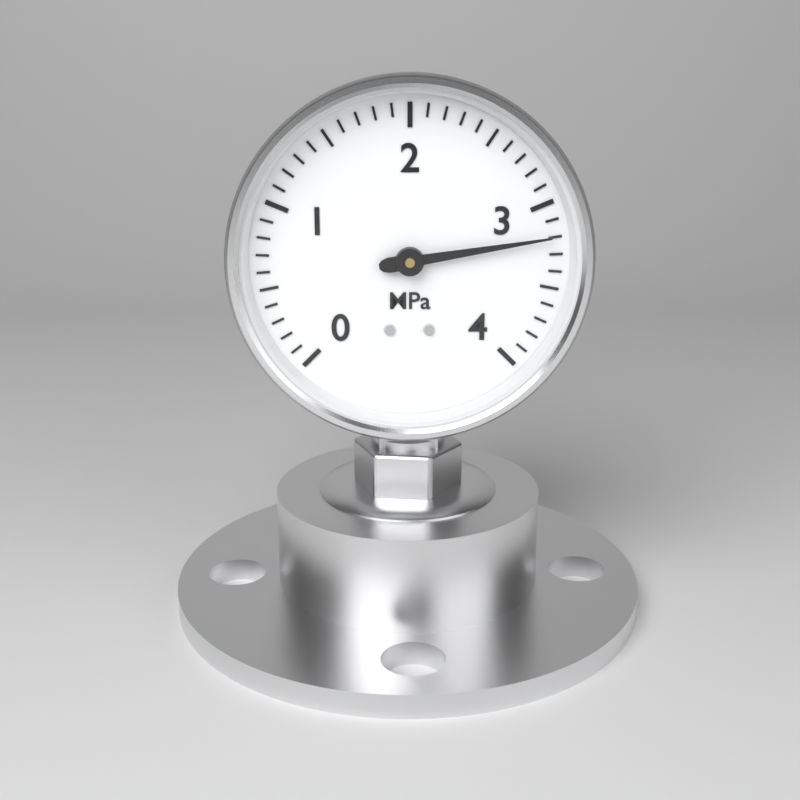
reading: 3.2 MPa
